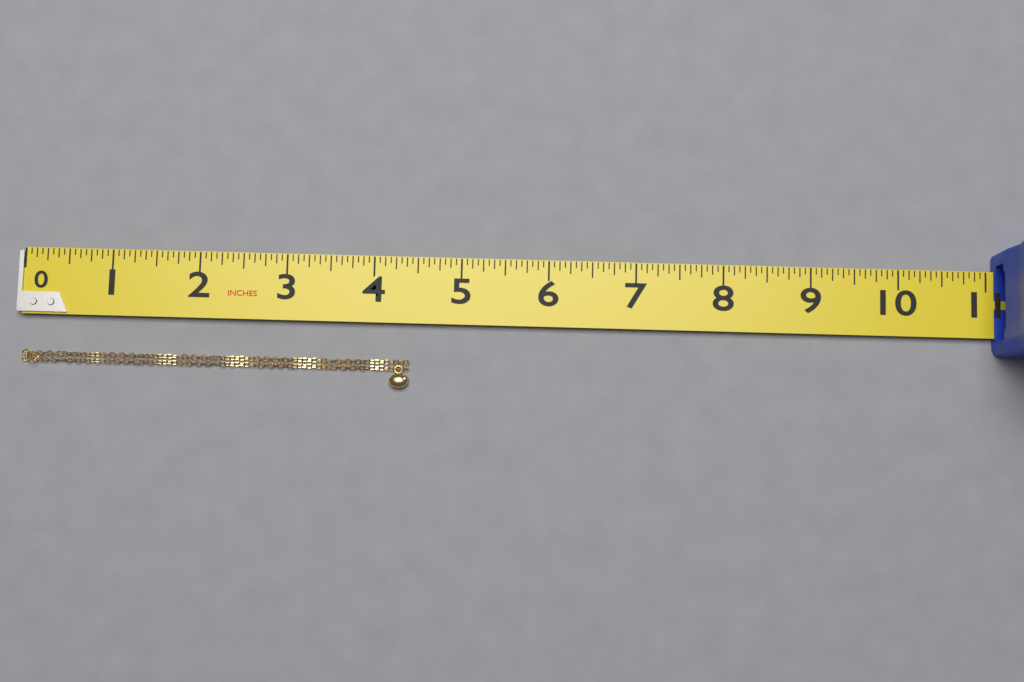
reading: 4.4375 in
